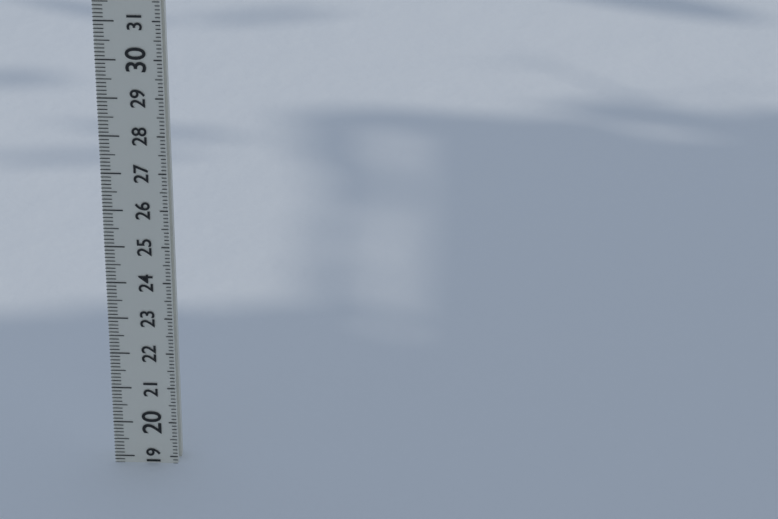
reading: 18.8 (no unit)
